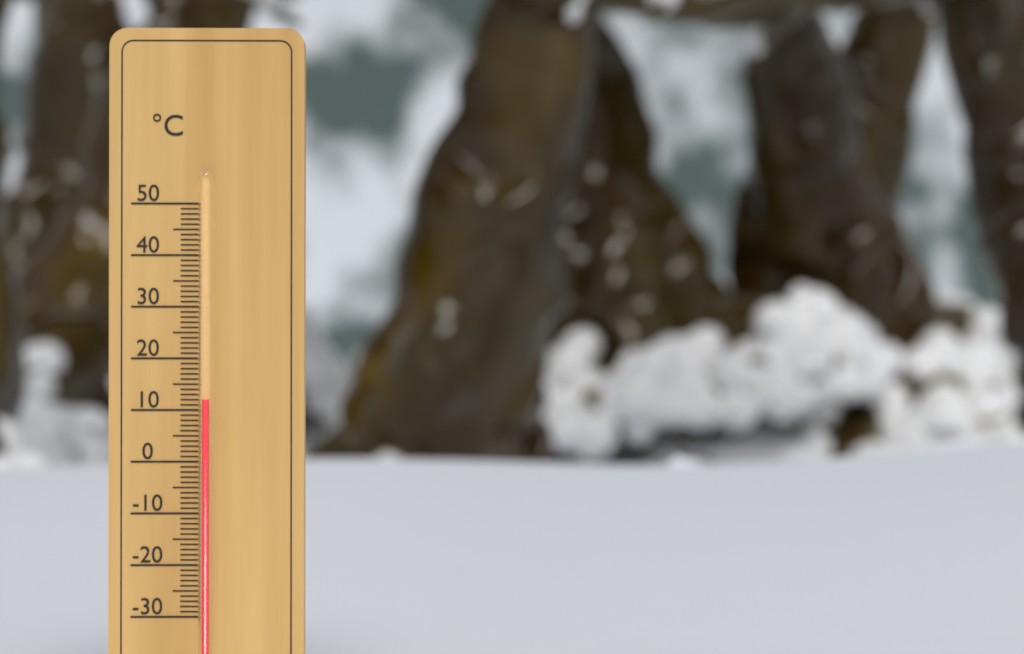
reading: 12 °C
